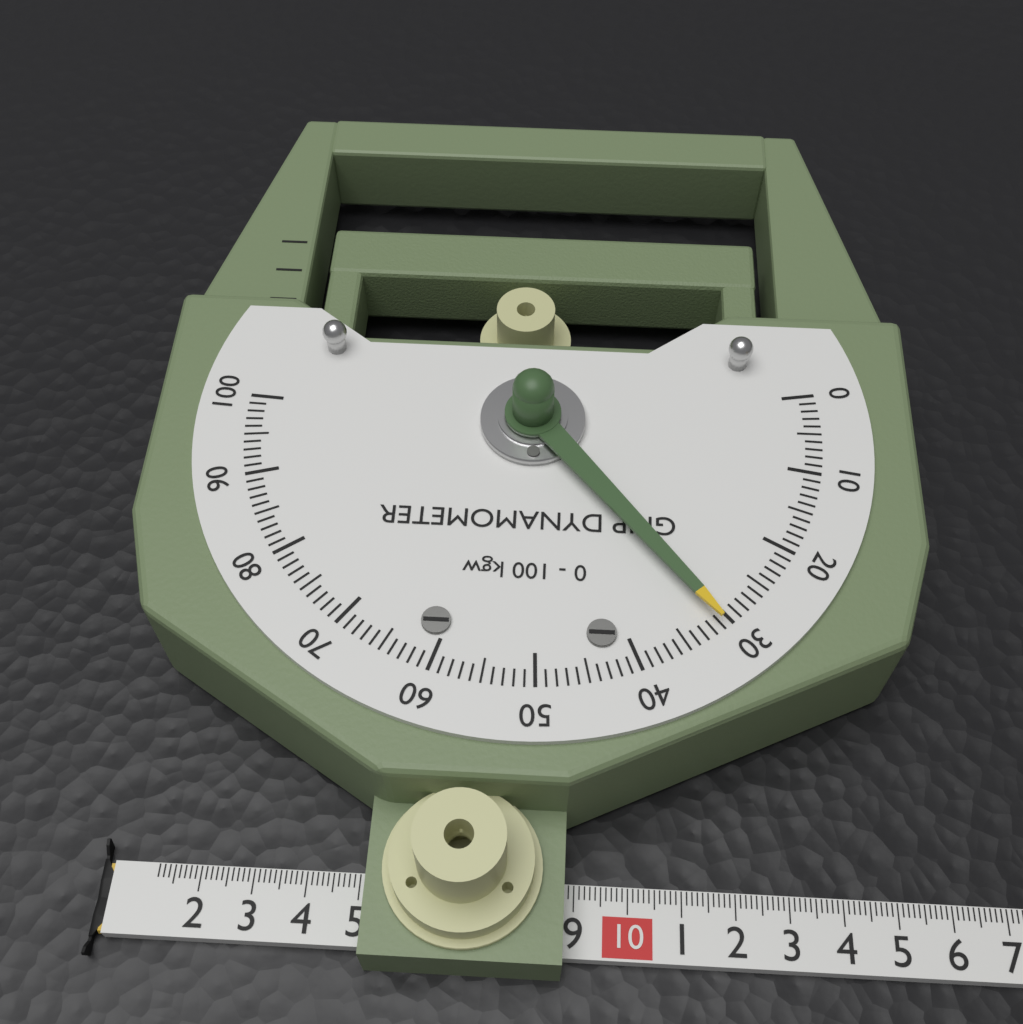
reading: 31 kgw
